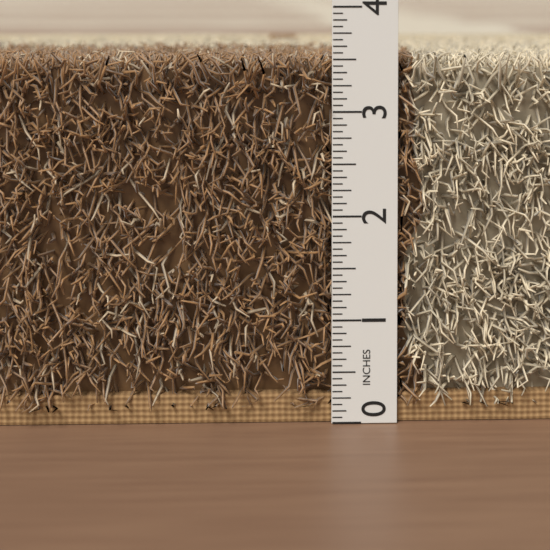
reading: 3.5625 in
